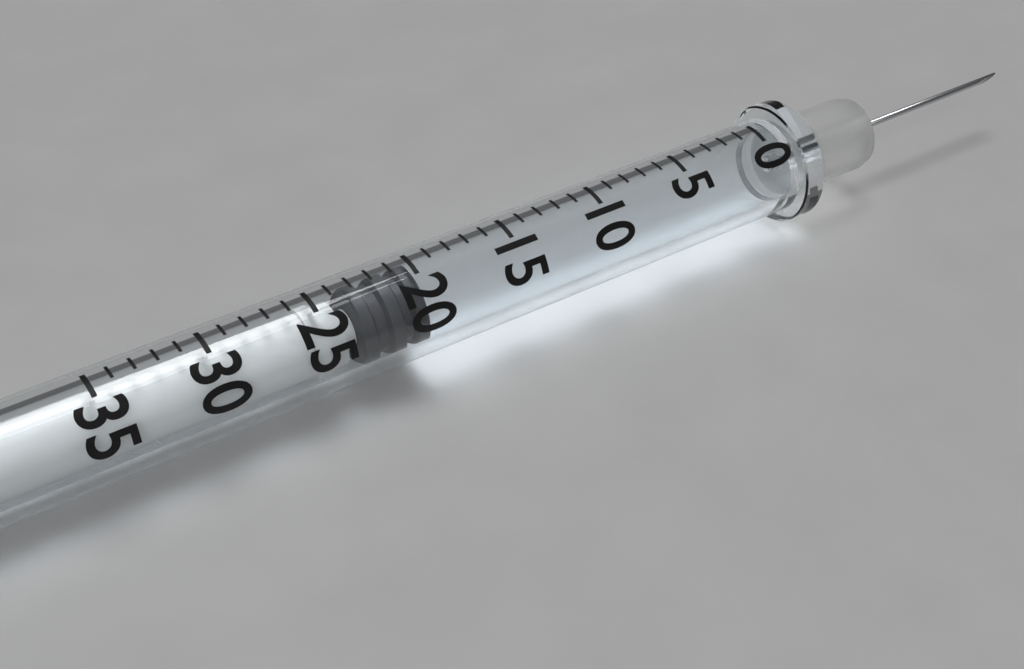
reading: 20 (no unit)
